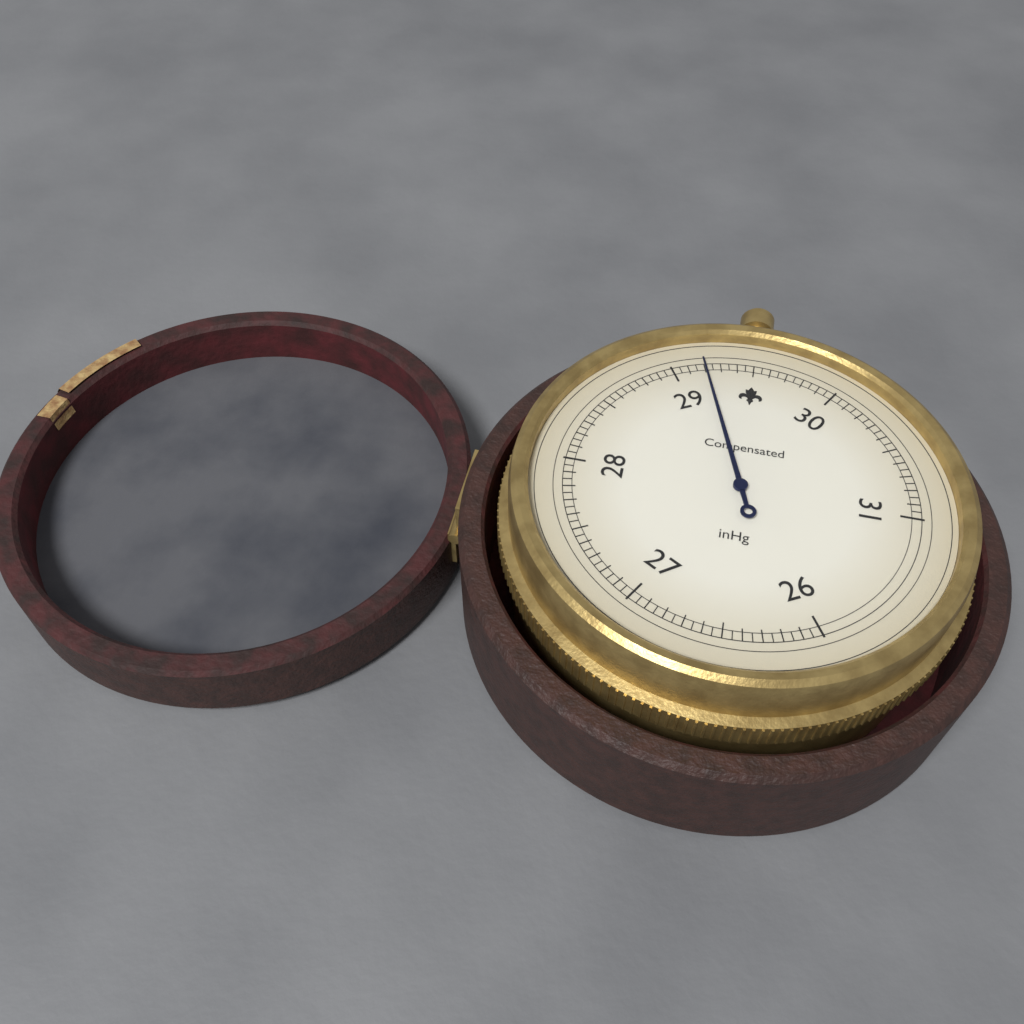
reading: 29.20 inHg
